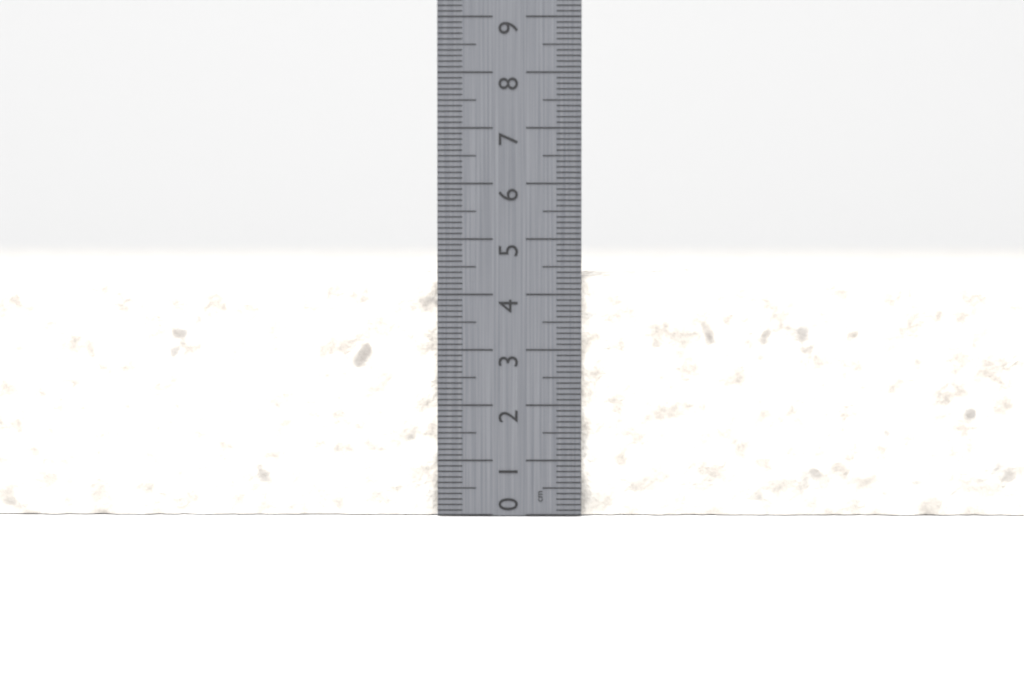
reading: 4.4 cm
